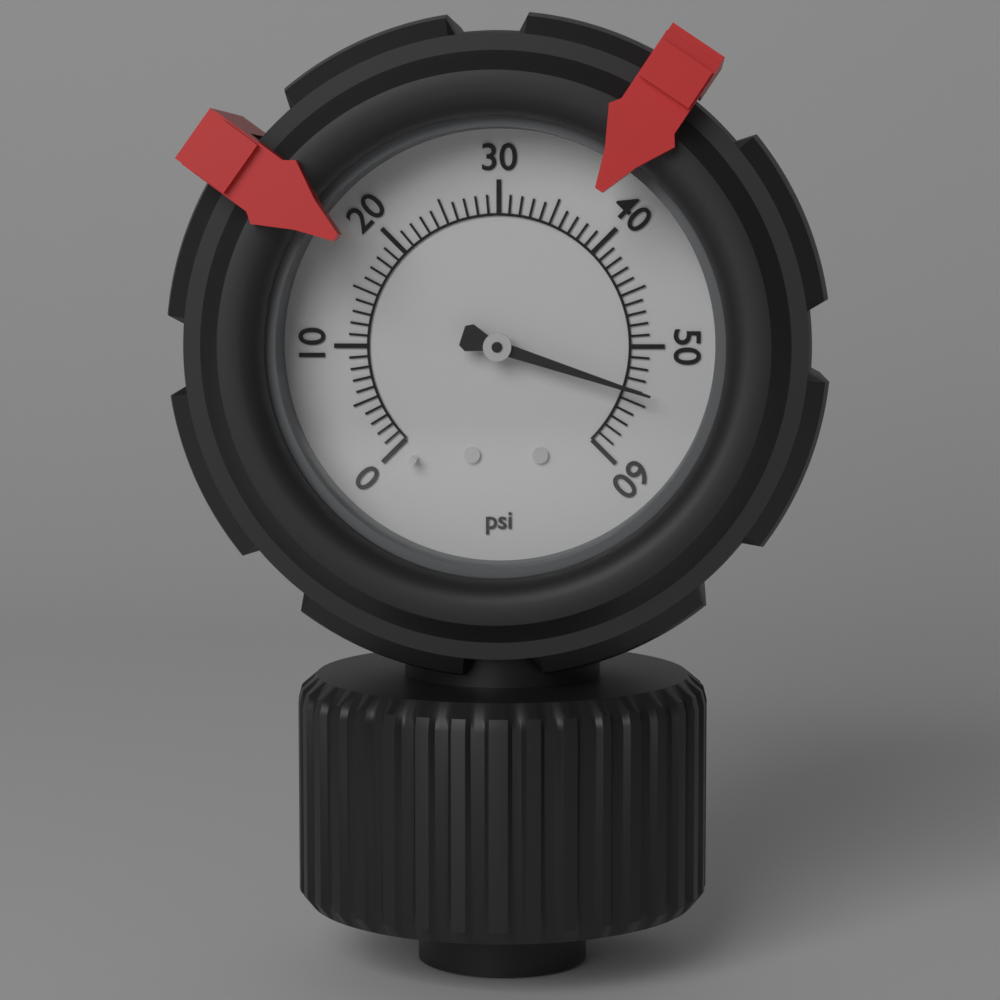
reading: 54 psi
